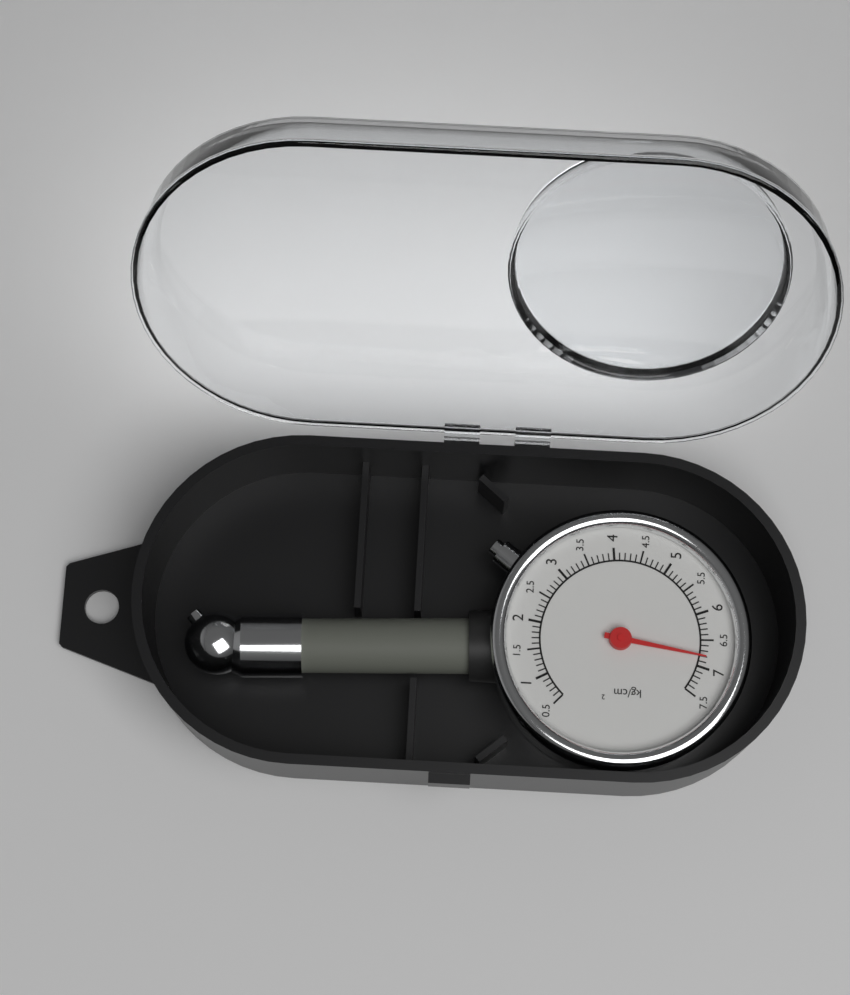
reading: 6.8 kg/cm²
